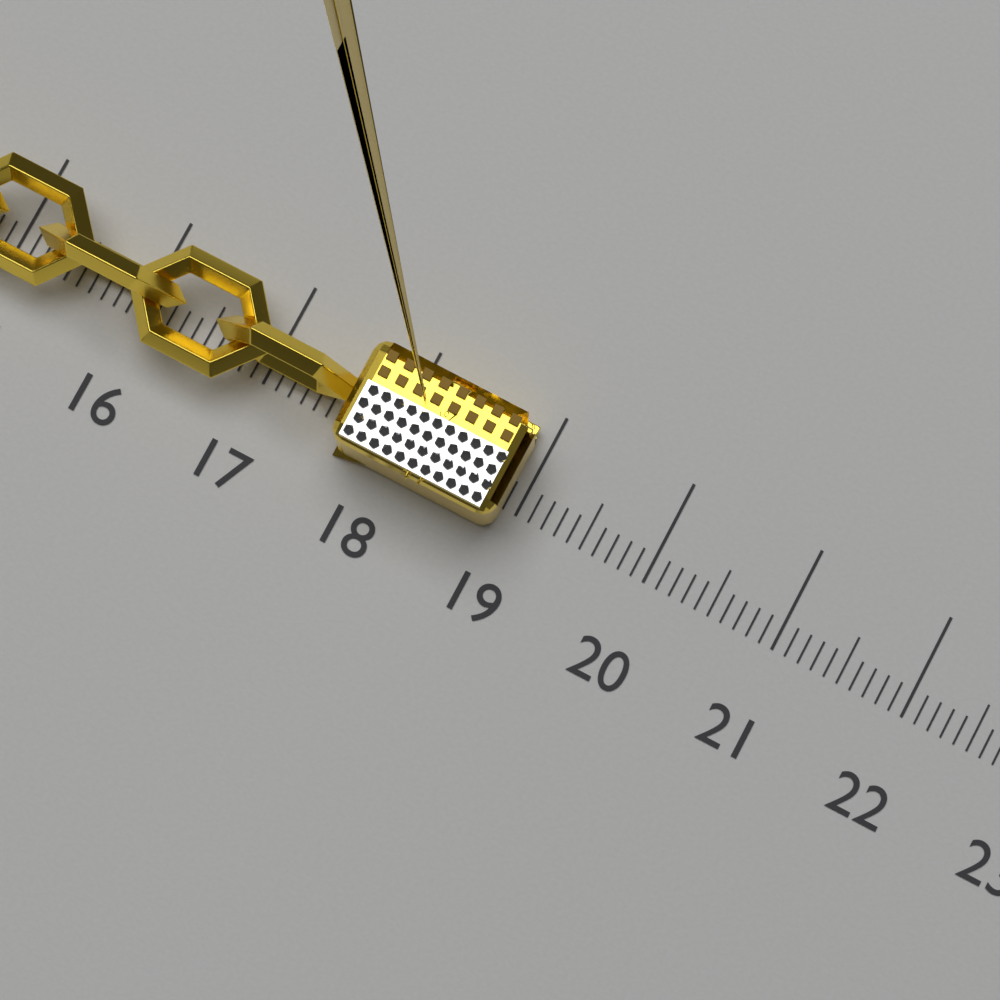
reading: 18.9 (no unit)
